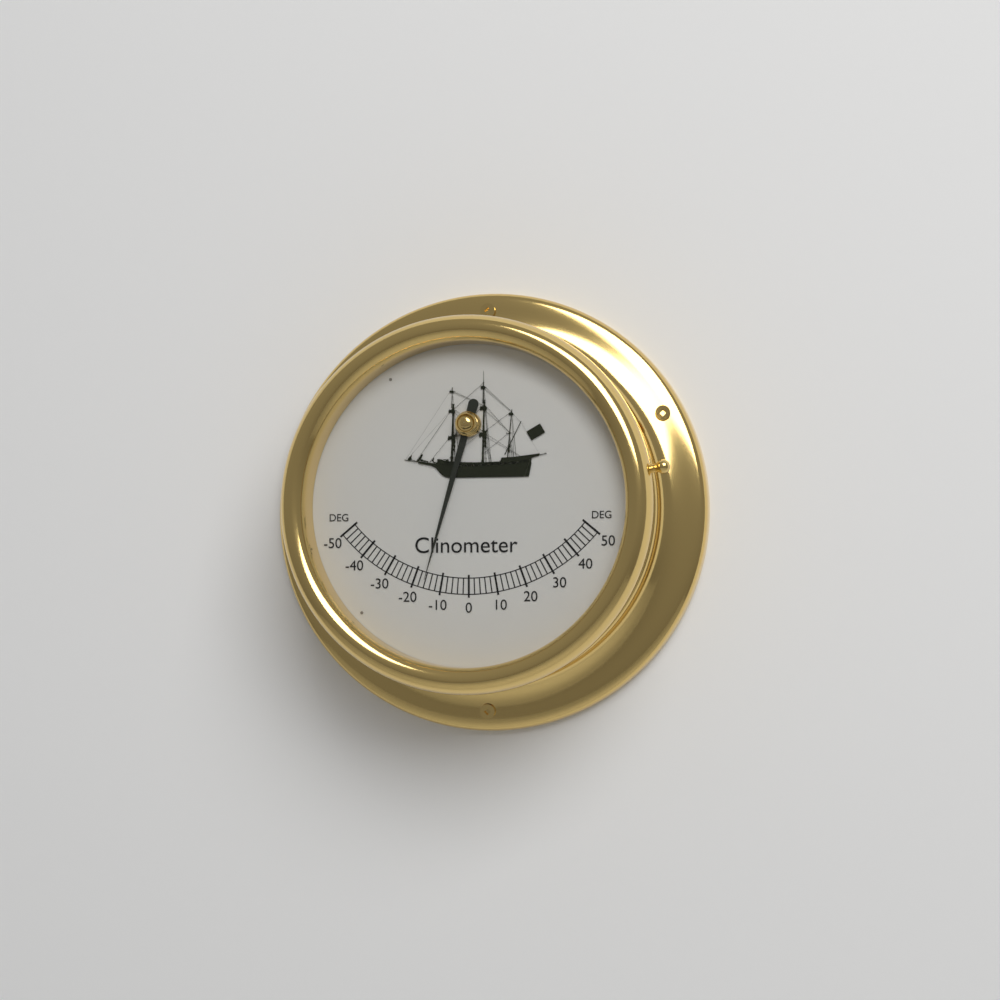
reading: -16 deg
